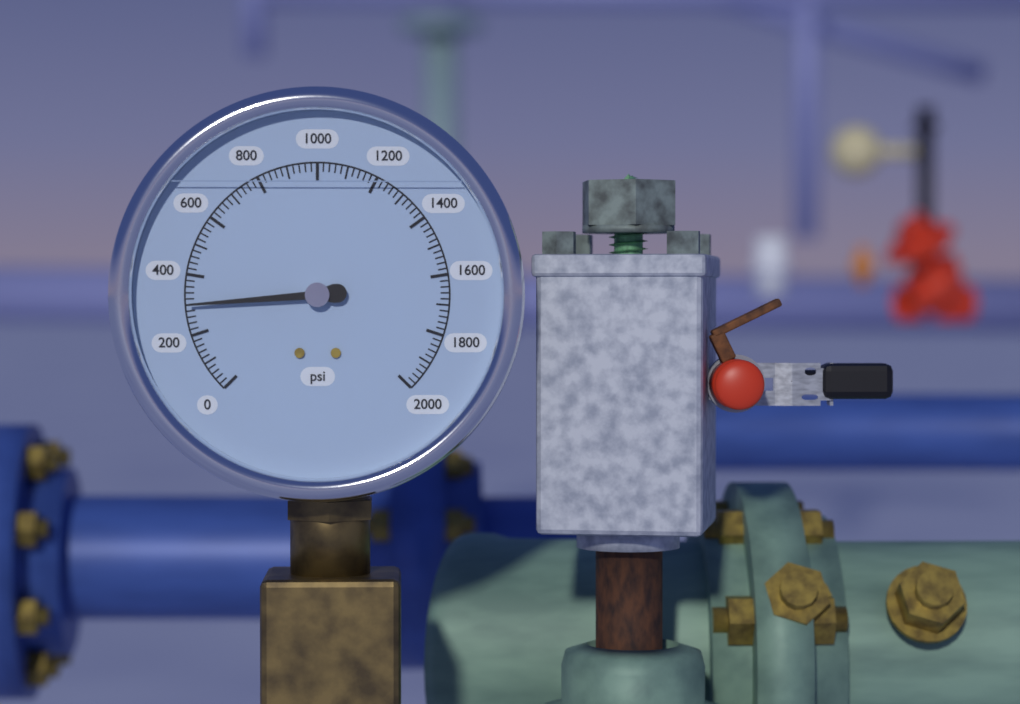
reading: 300 psi
